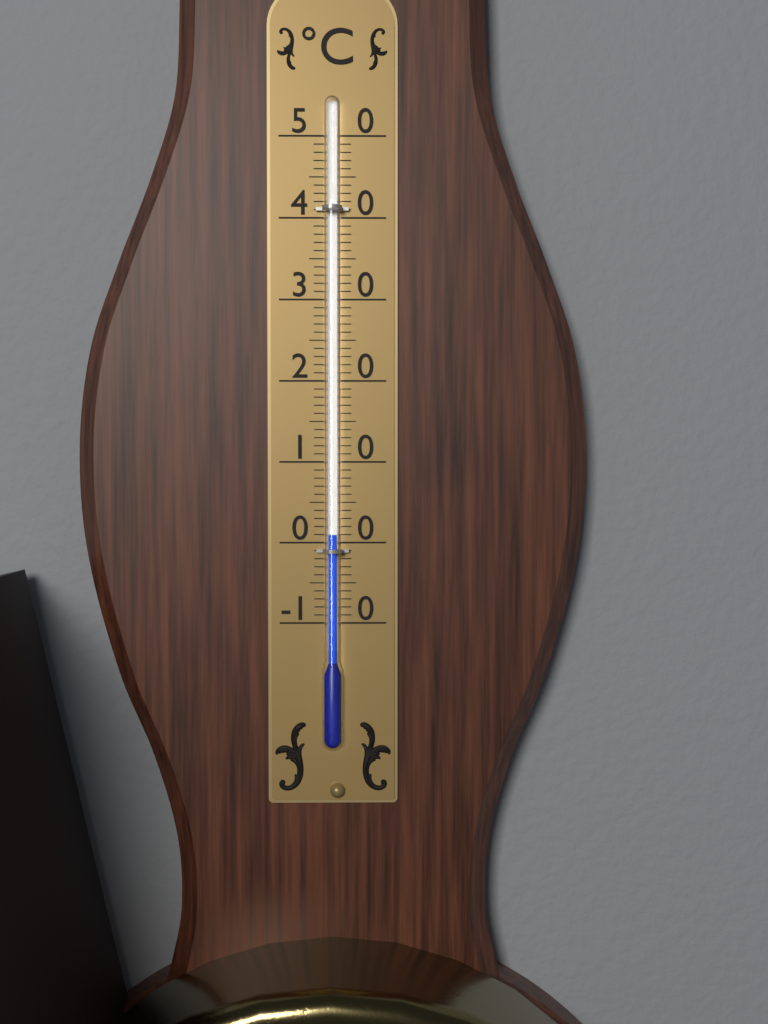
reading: 1 °C
